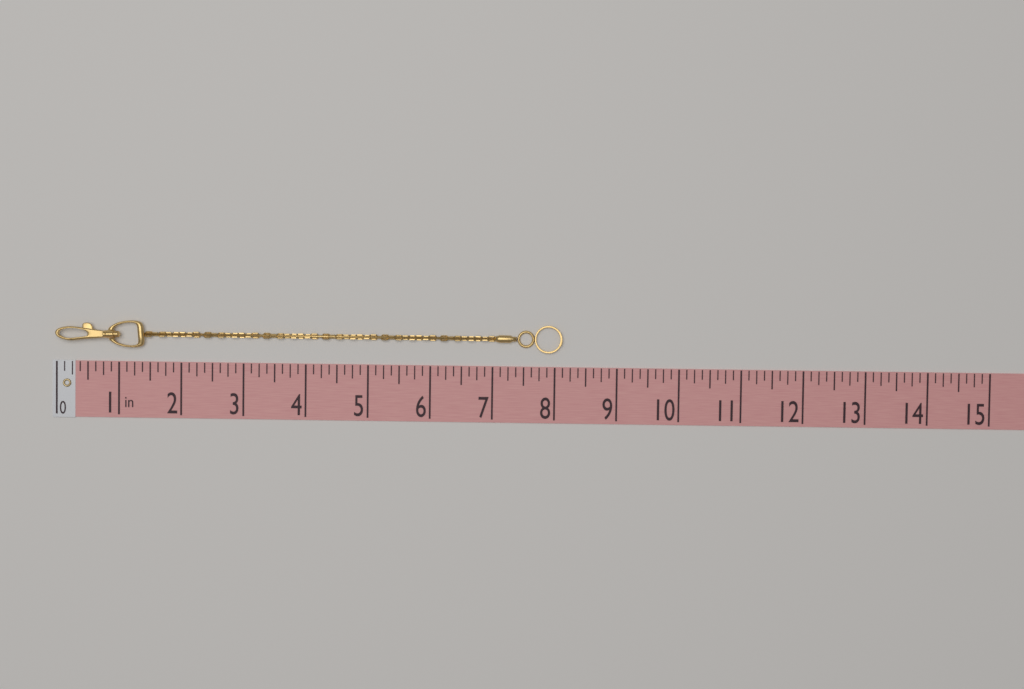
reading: 8.125 in
